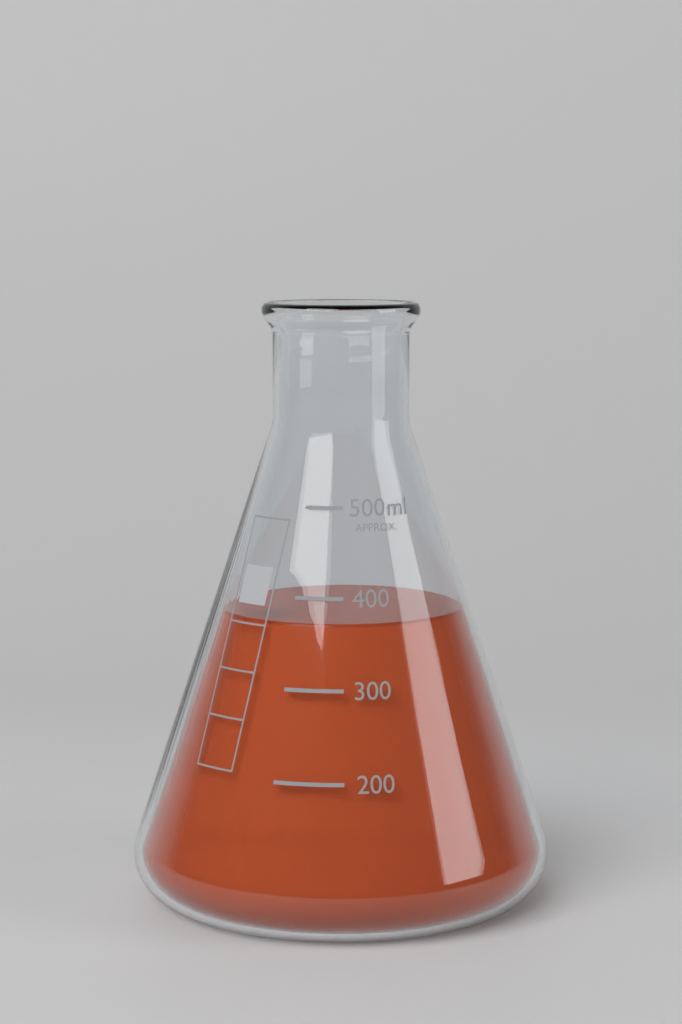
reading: 370 ml
